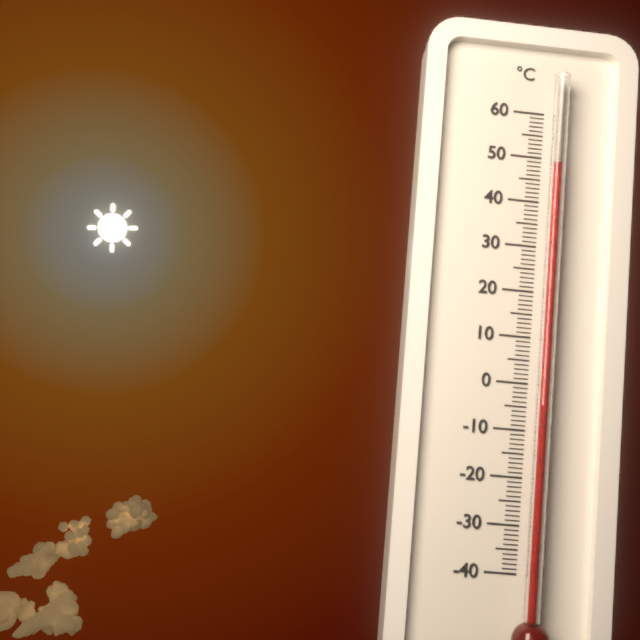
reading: 48 °C
